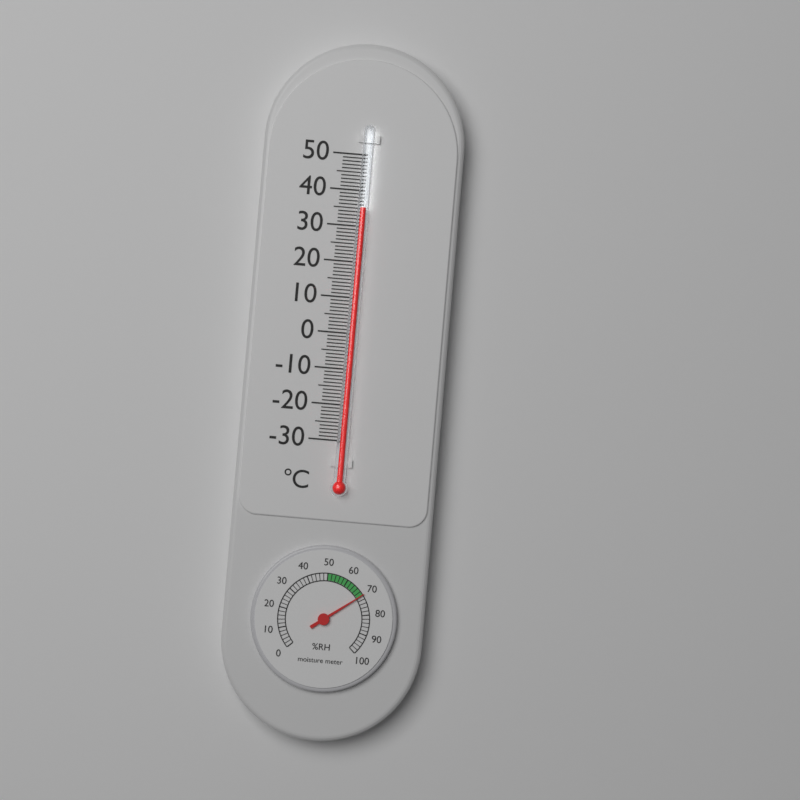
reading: 35 °C
